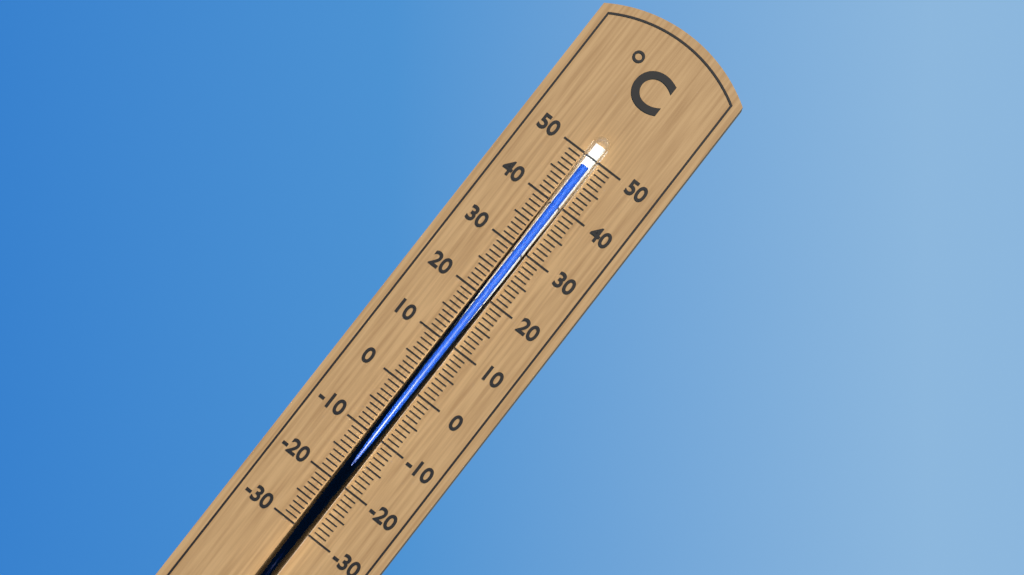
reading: 48 °C
